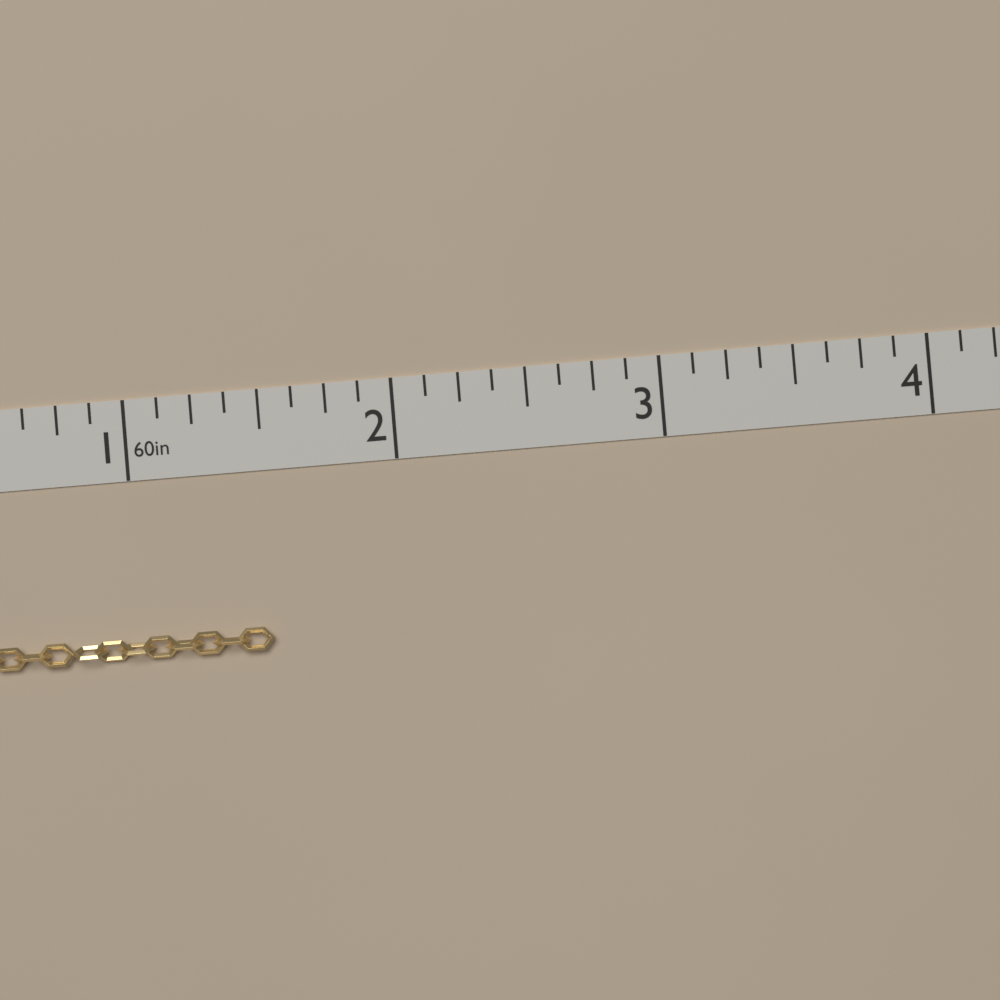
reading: 1.500 in
